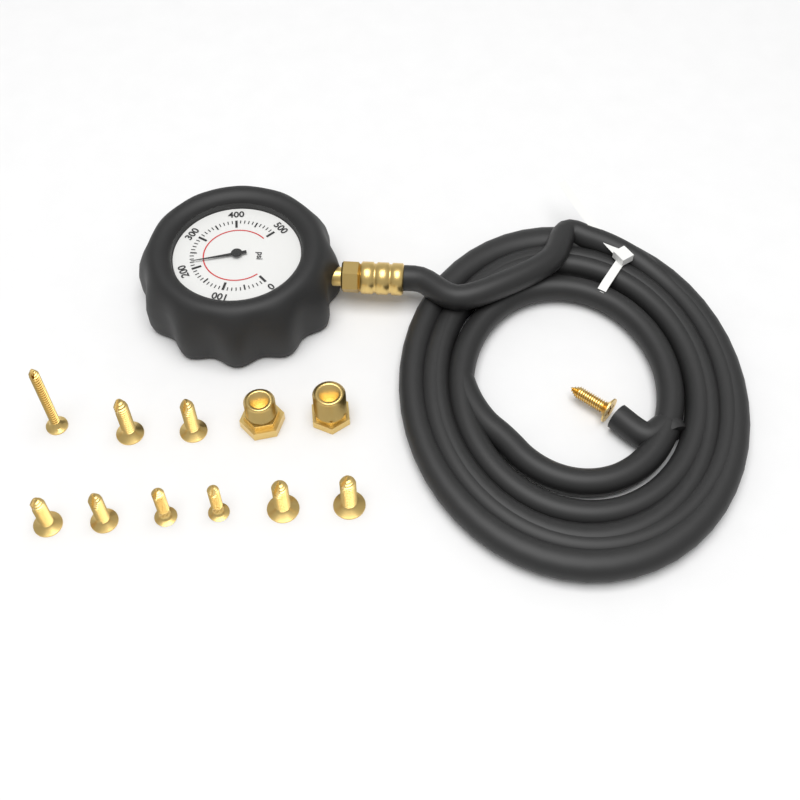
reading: 220 psi
